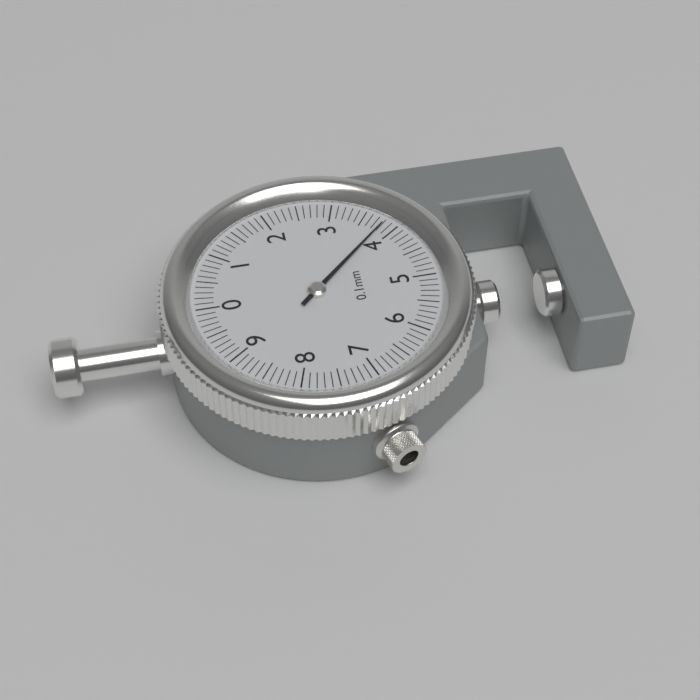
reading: 3.8 mm
